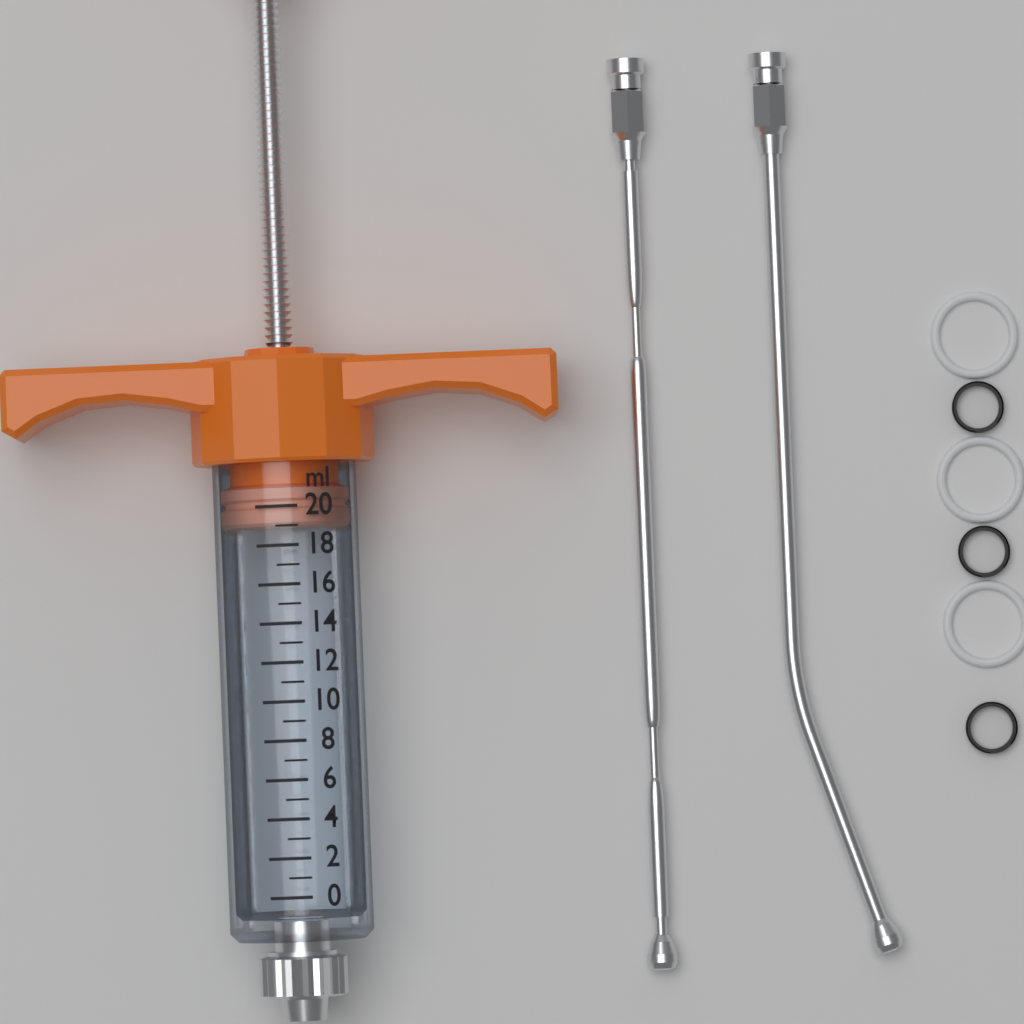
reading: 19 ml
